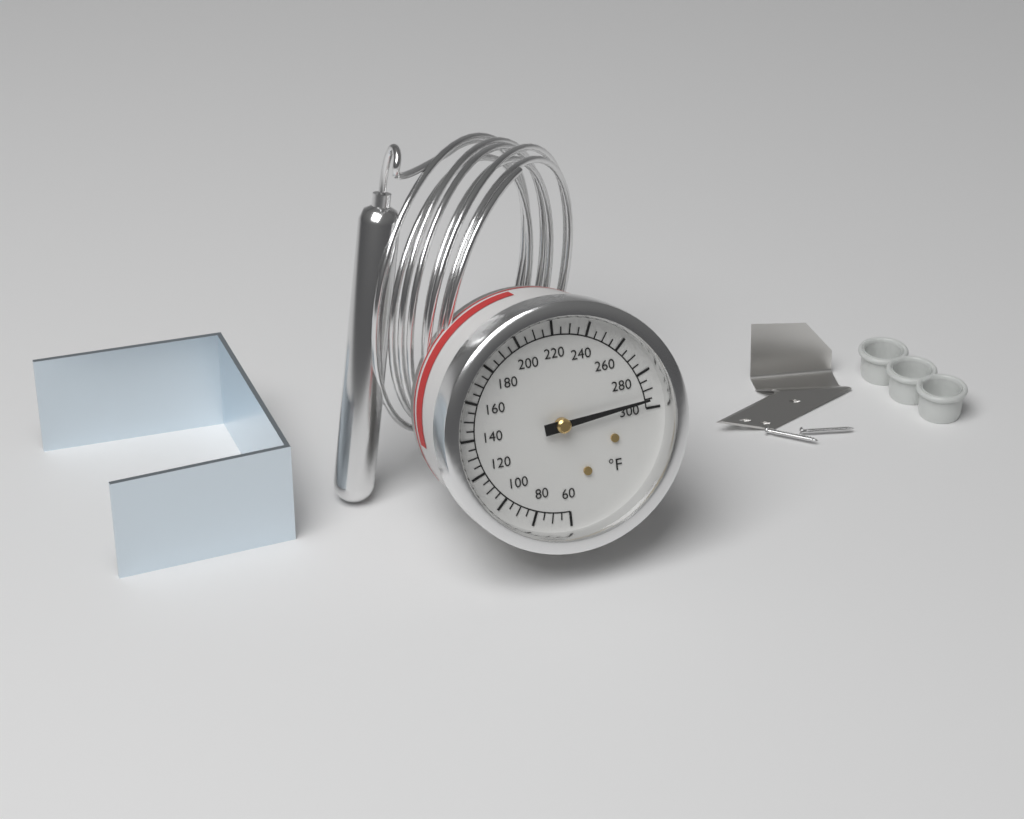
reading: 295 °F
